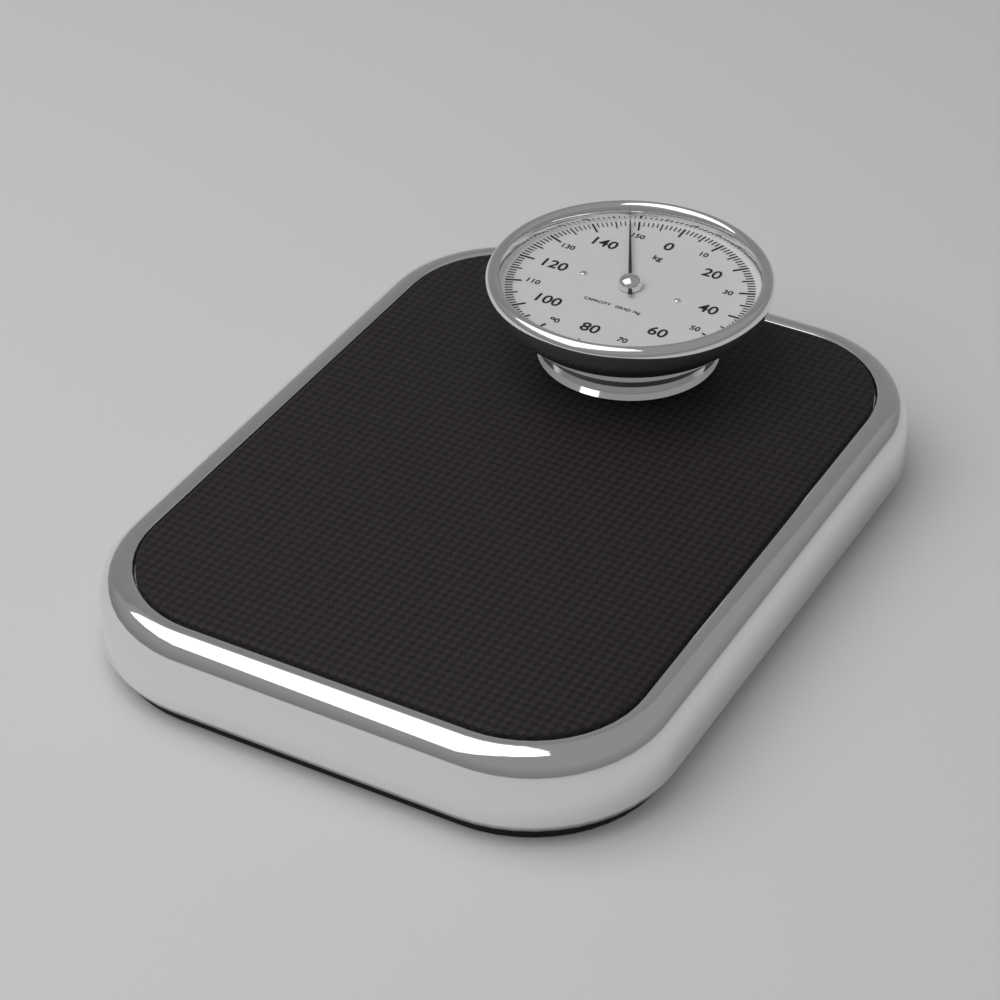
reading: 148 kg
